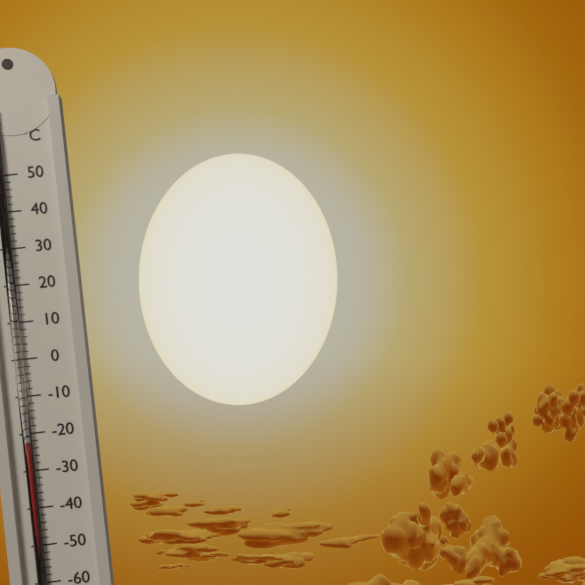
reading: -22 °C
